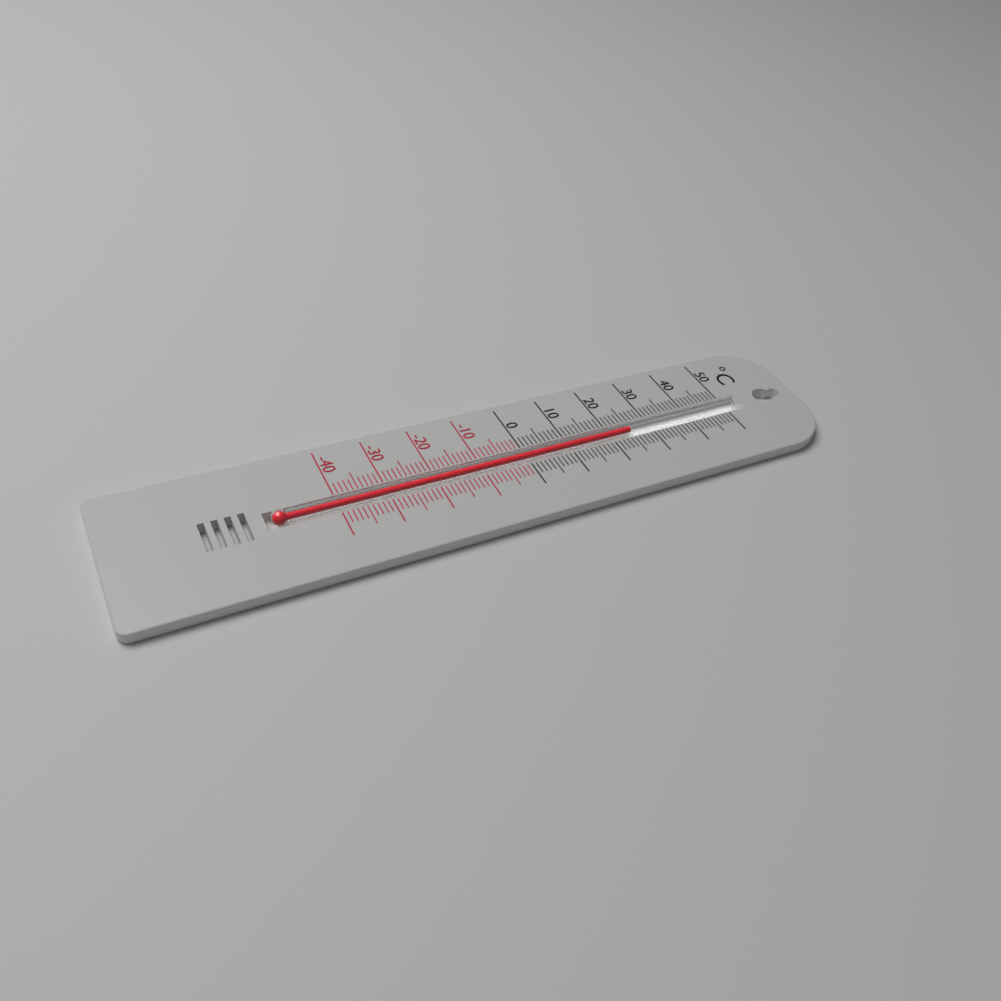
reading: 25 °C
